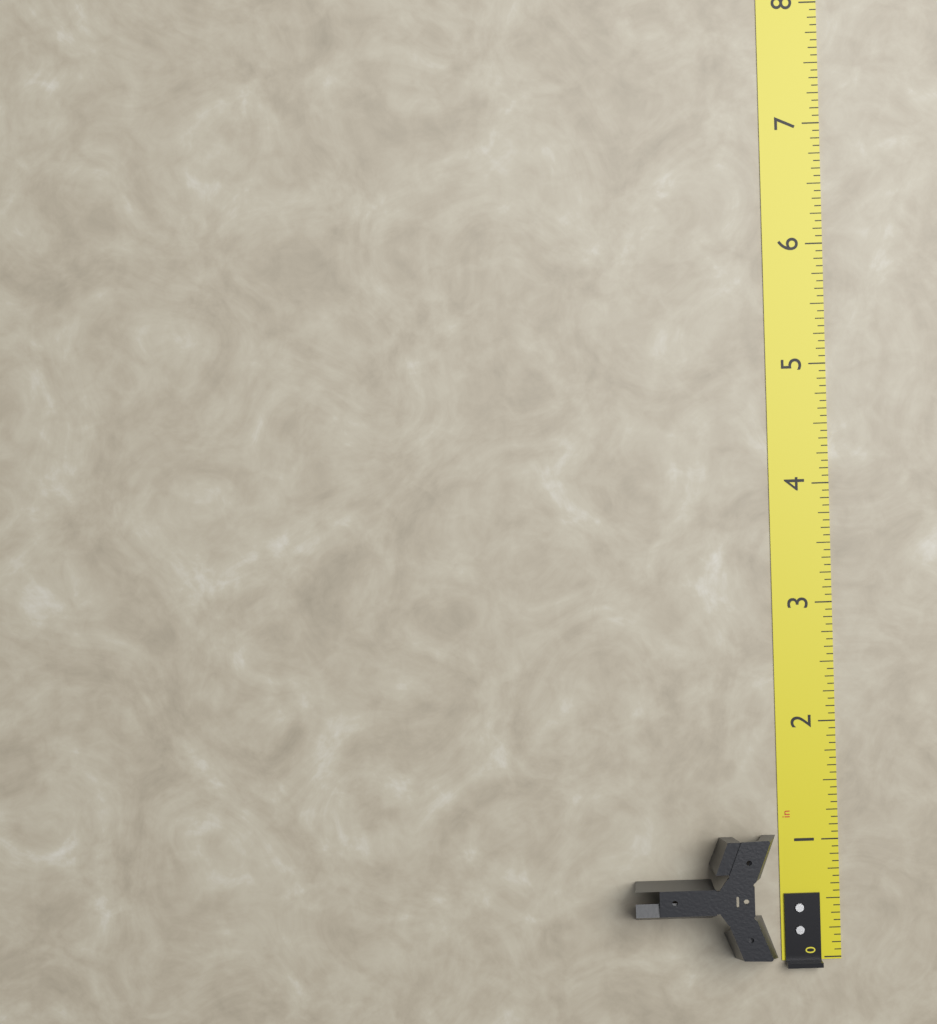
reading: 1.1250 in
